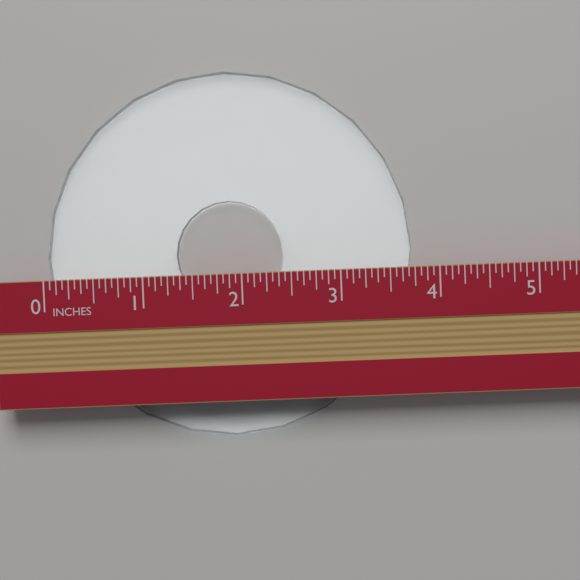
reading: 3.7500 in
